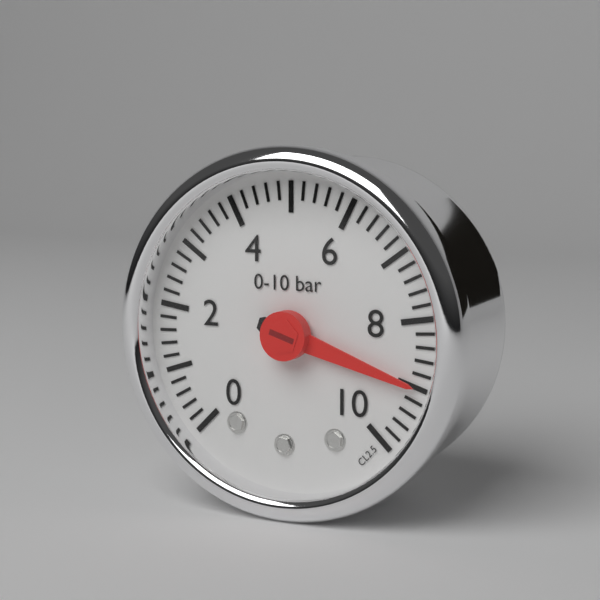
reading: 9.0 bar
